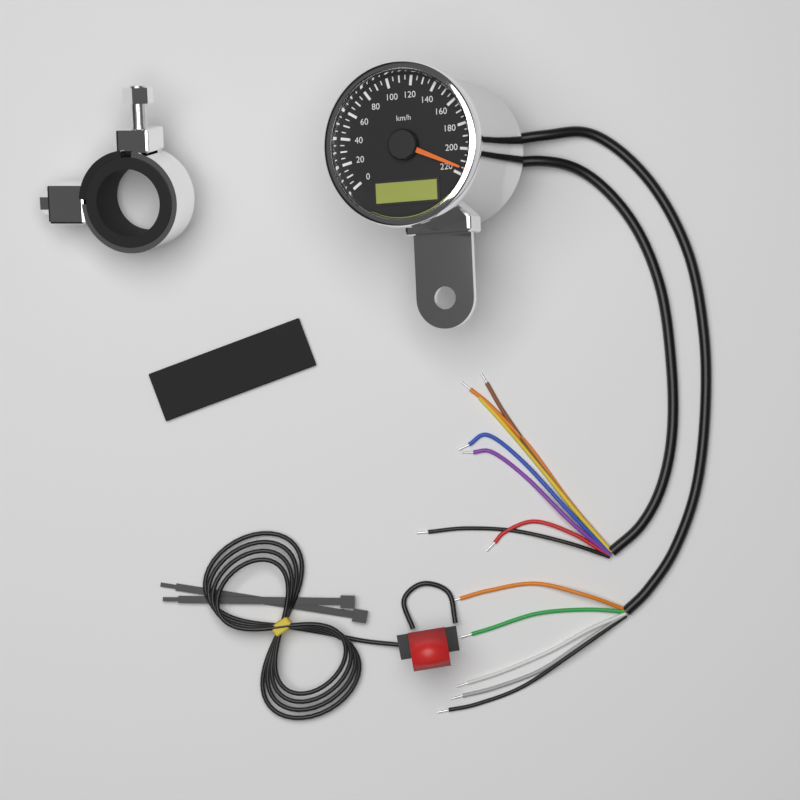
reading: 215 km/h
